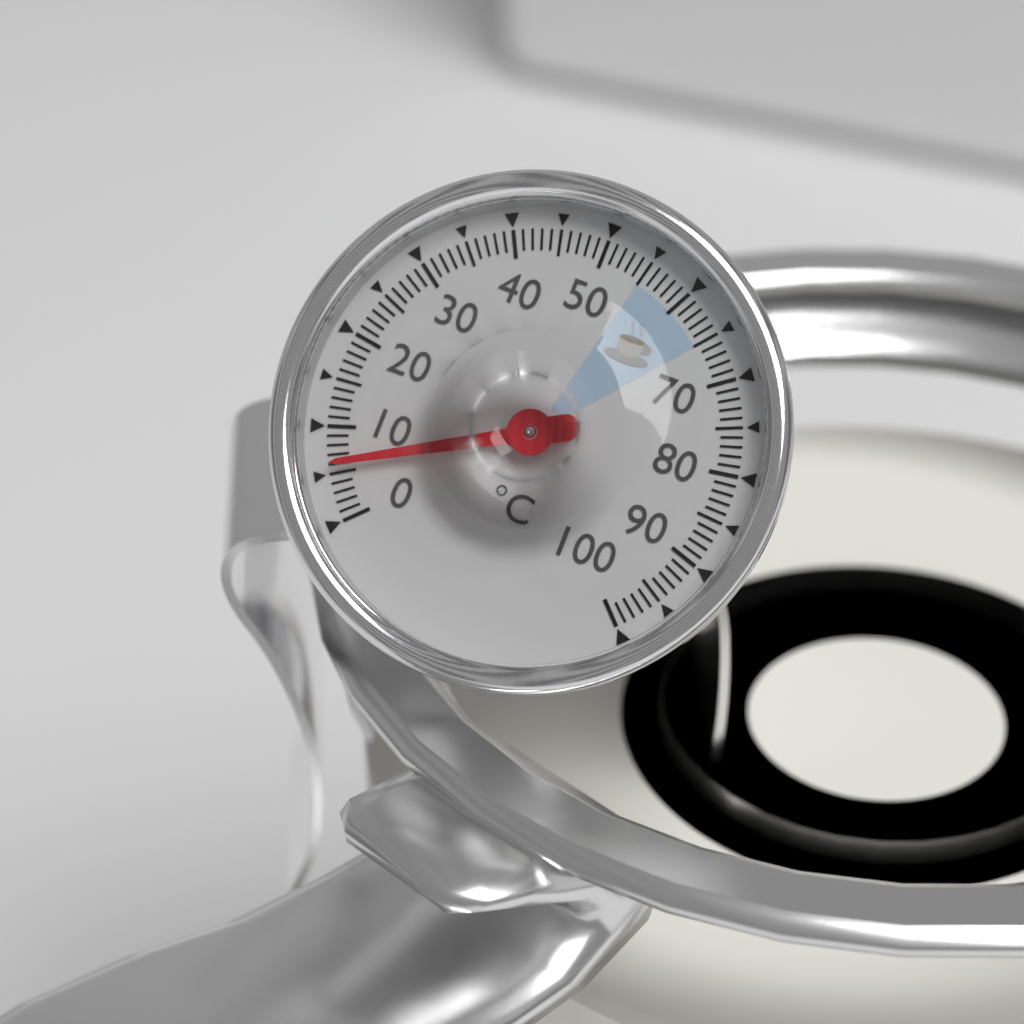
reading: 6 °C
